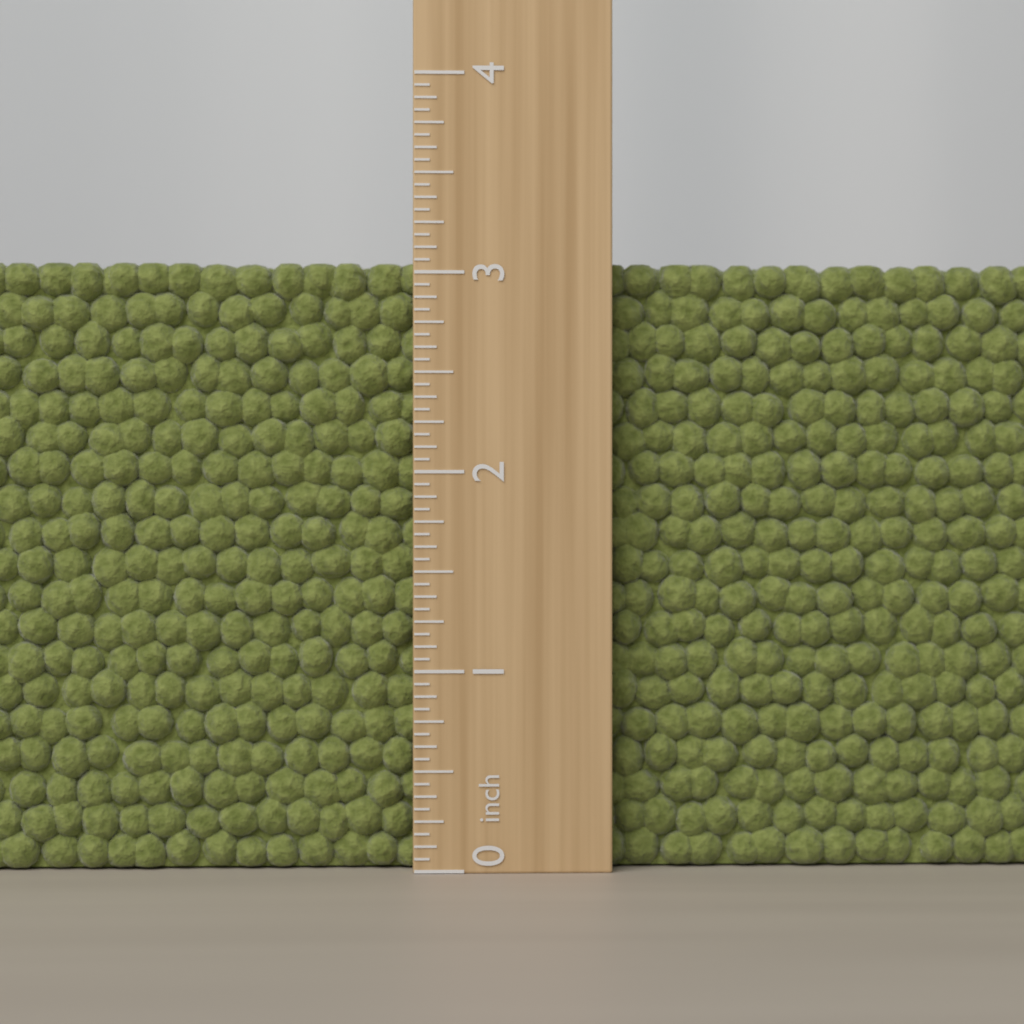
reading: 3.0625 inch
